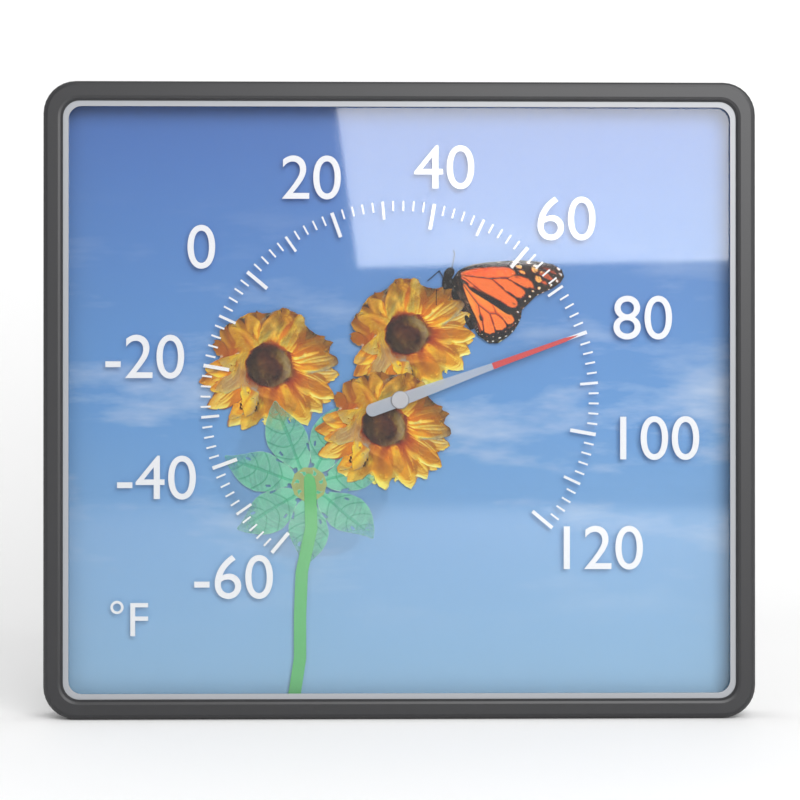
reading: 80 °F
